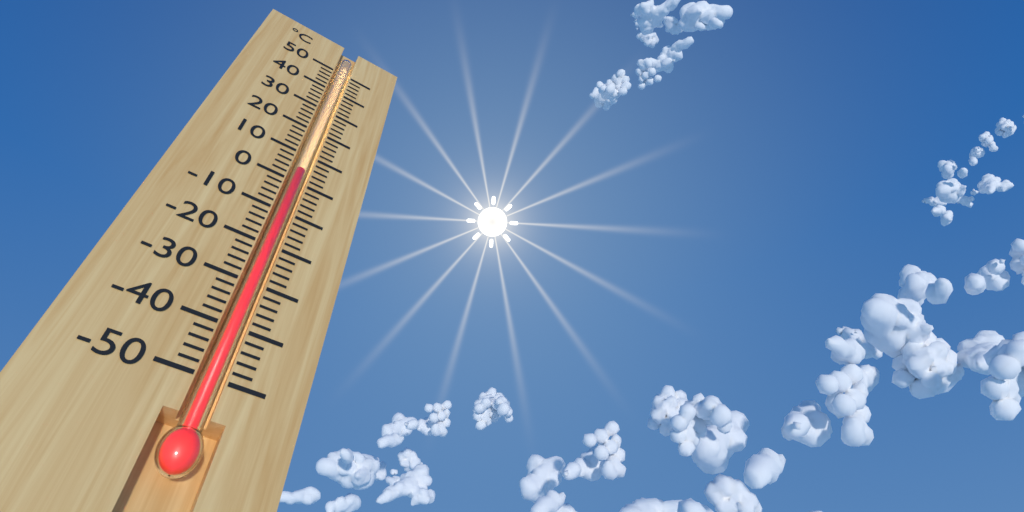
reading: 4 °C
